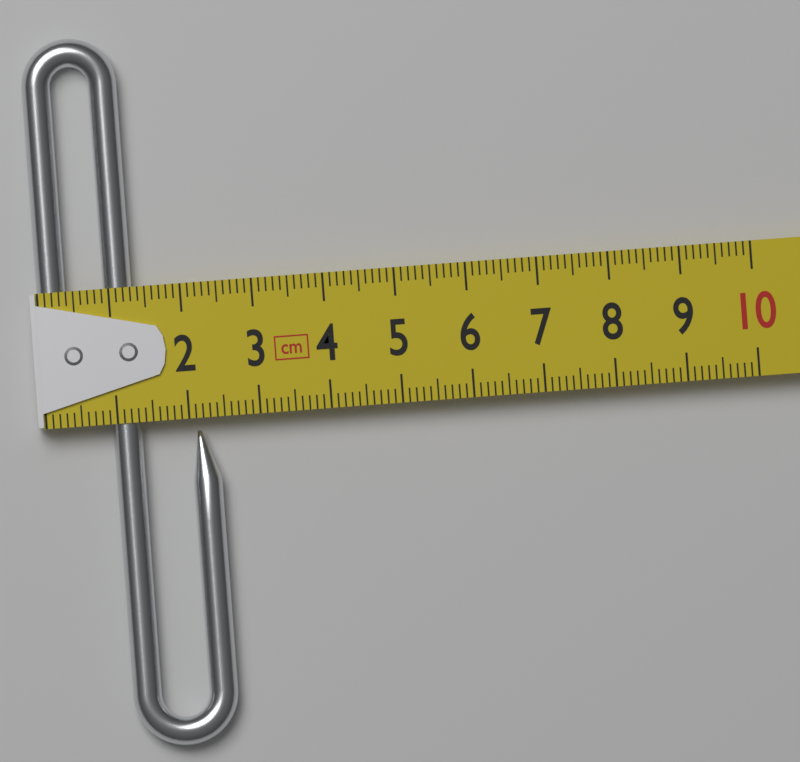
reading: 2.4 cm
